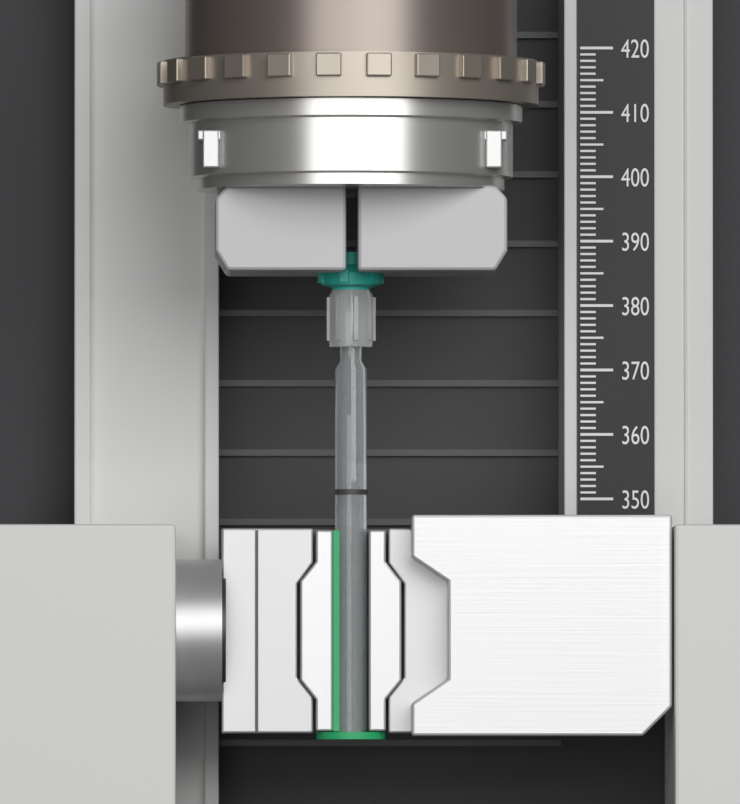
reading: 387 (no unit)
